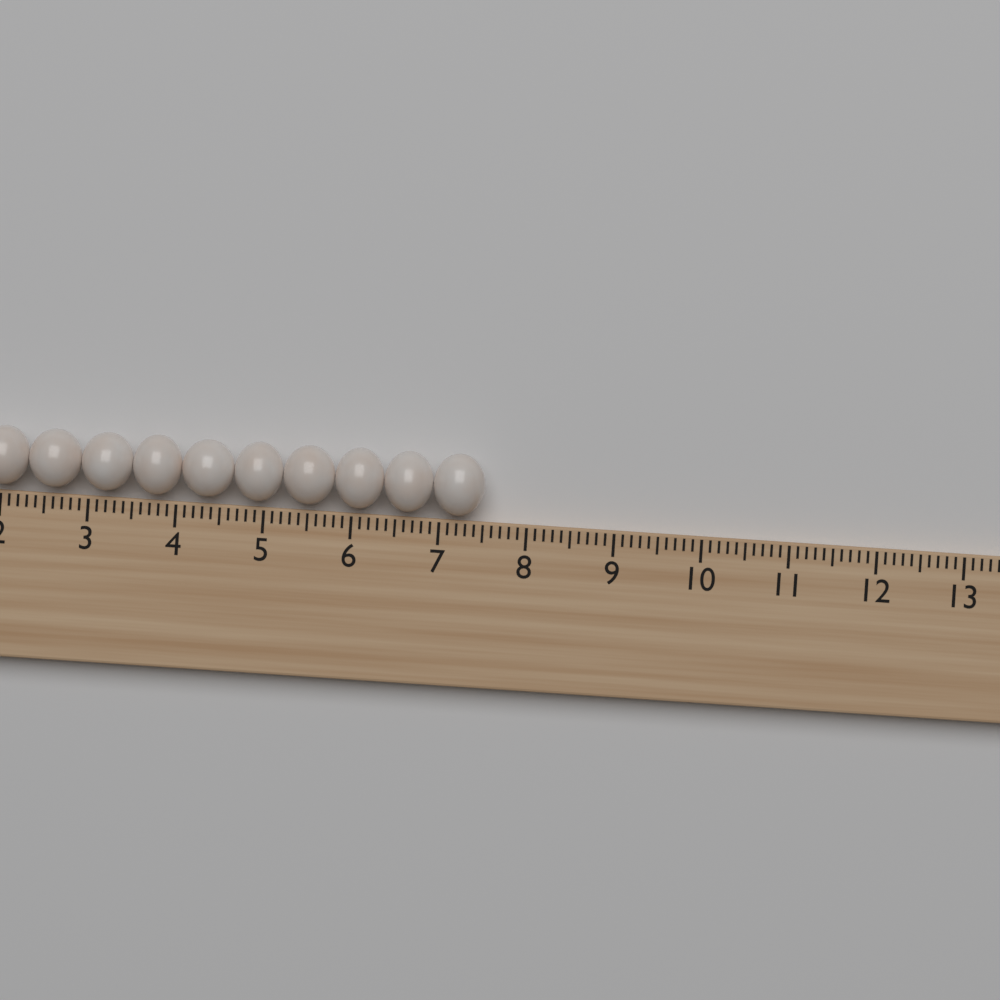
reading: 7.5 (no unit)
